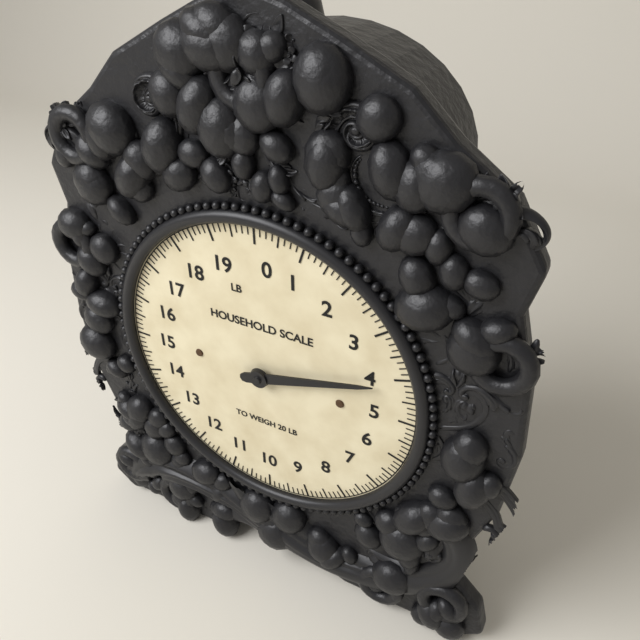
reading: 4.125 lb
